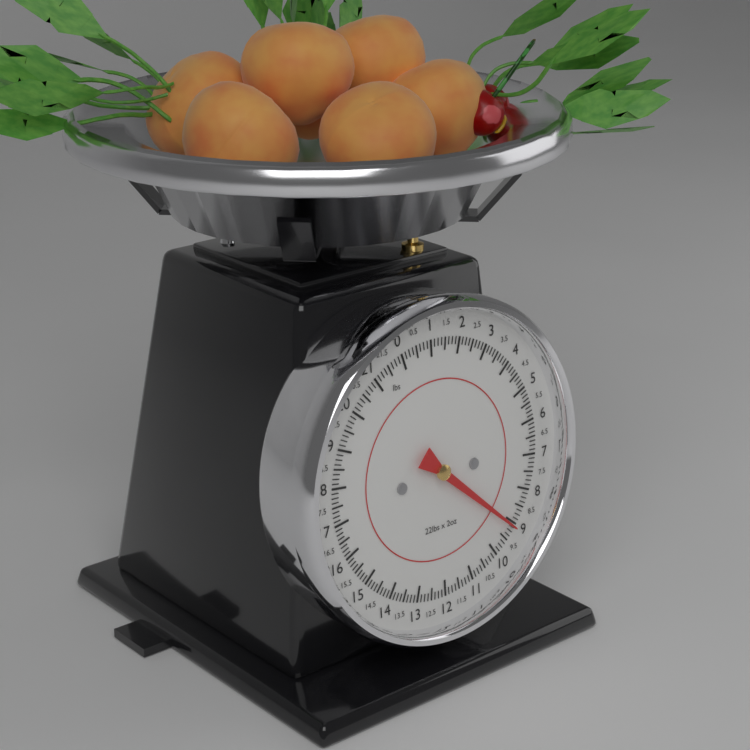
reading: 9.125 lbs
